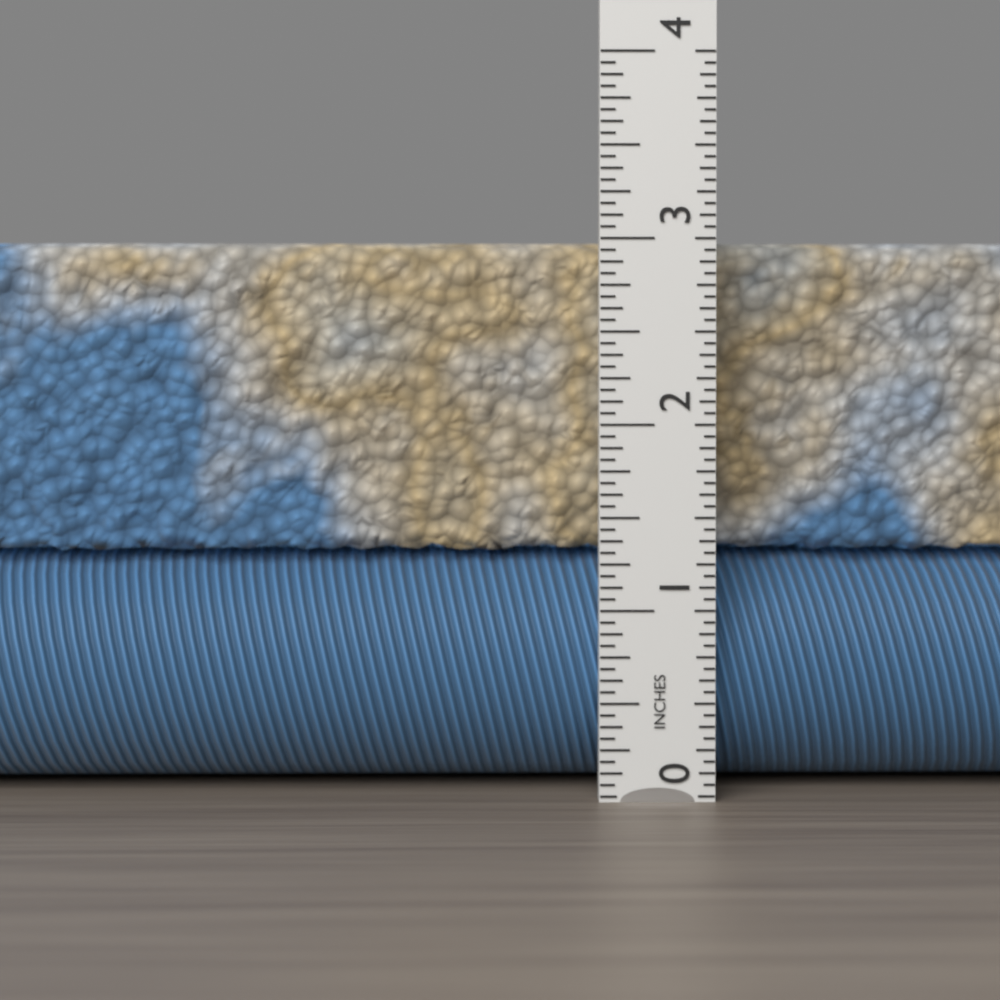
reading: 3.0000 in
